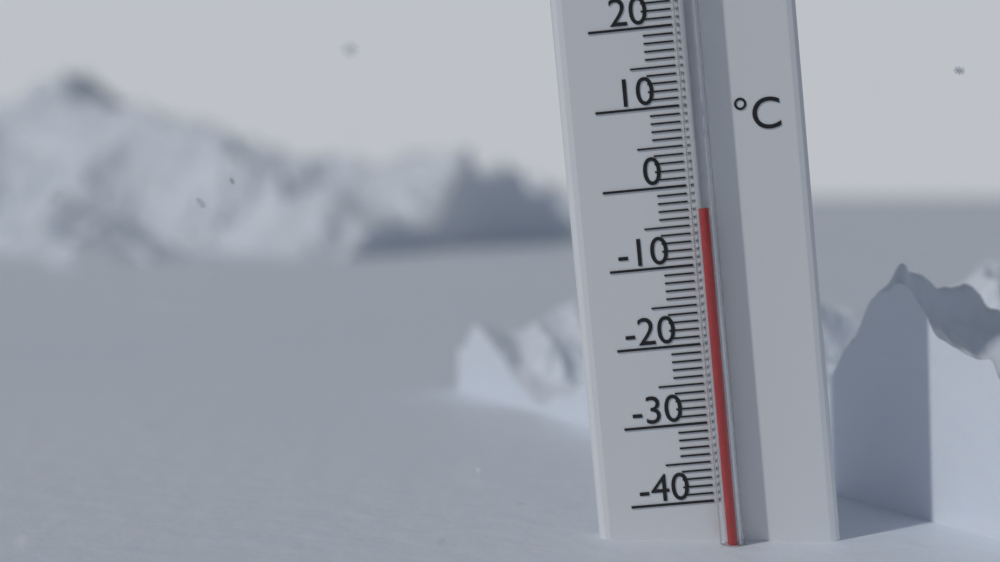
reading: -3 °C
